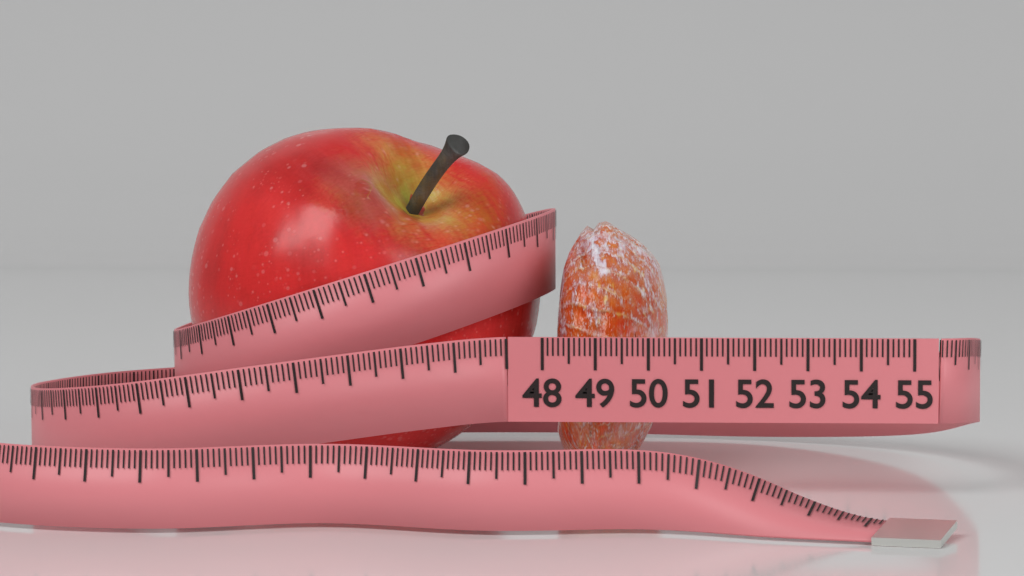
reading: 50.2 (no unit)
